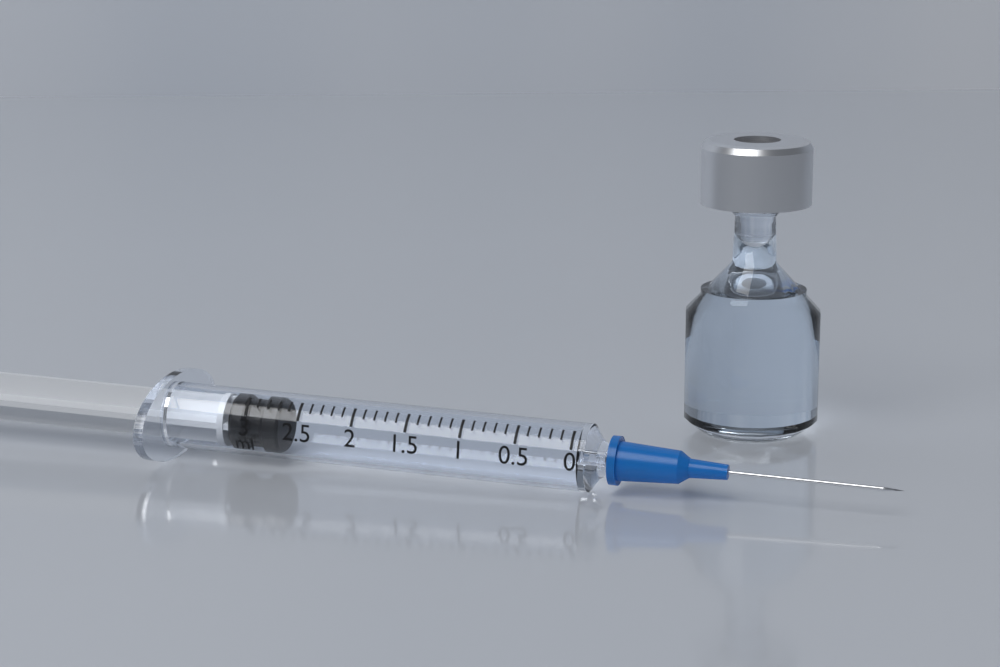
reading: 2.7 ml
